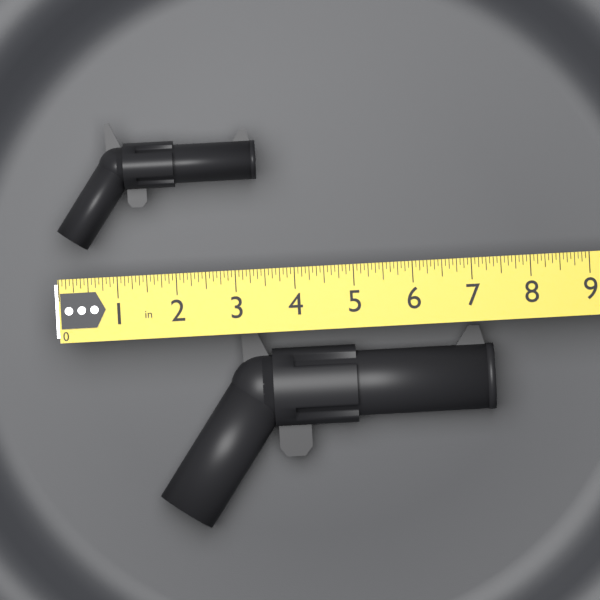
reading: 3.4375 in
